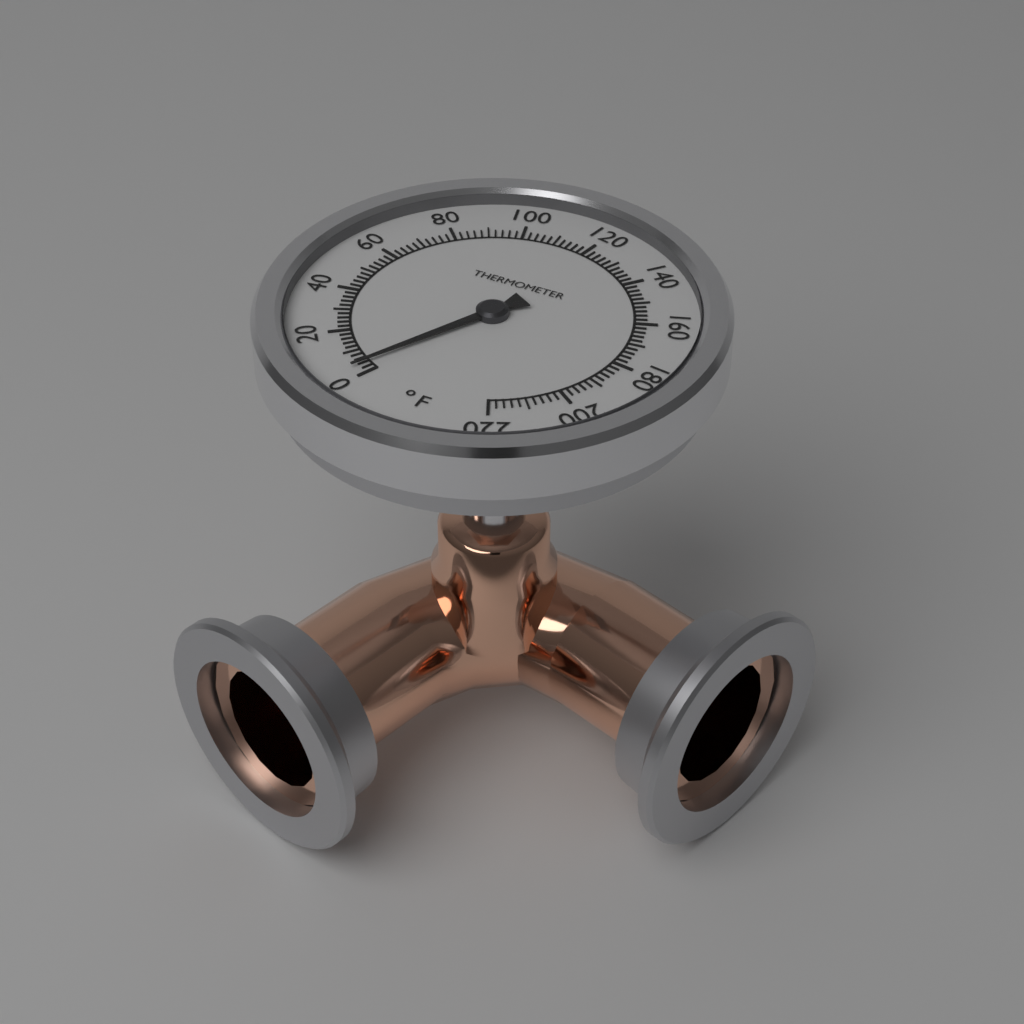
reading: 4 °F
